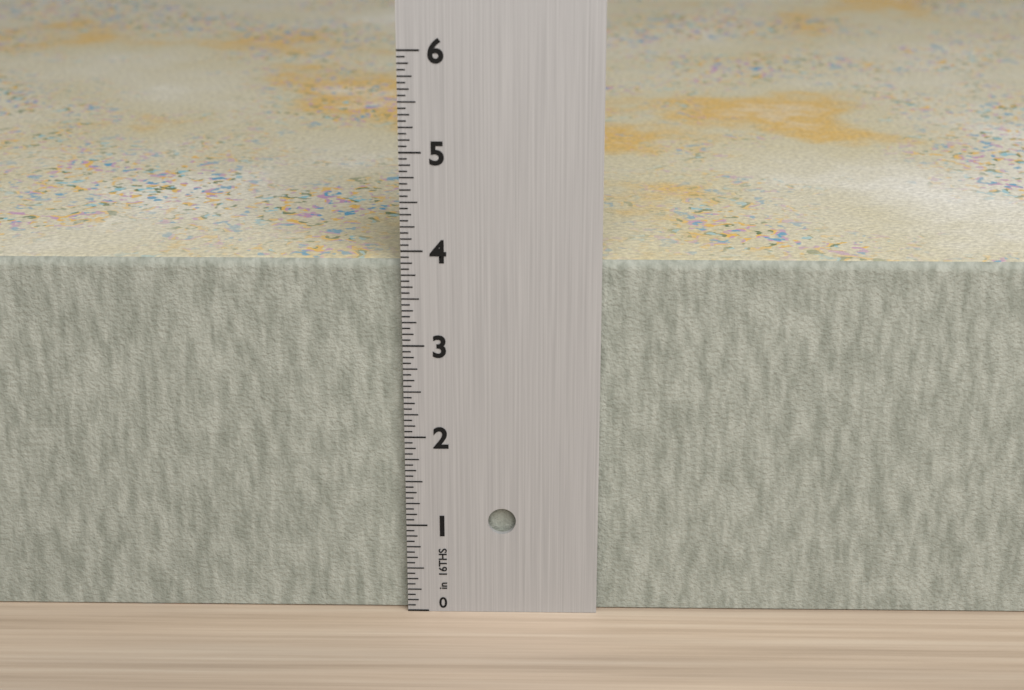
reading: 3.8750 in
